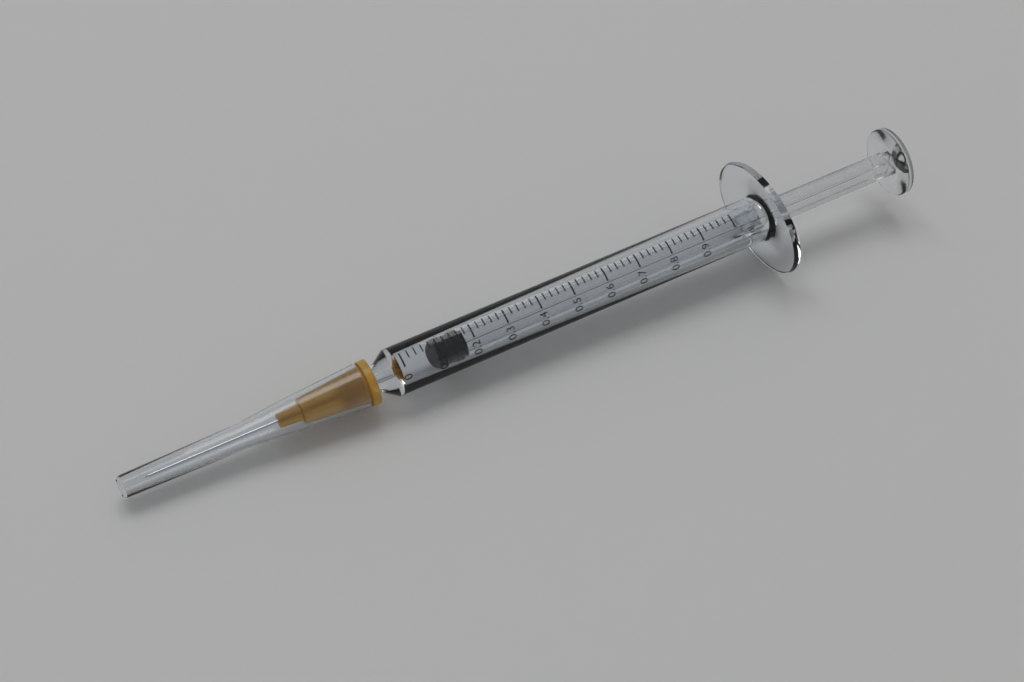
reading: 0.10 ml
